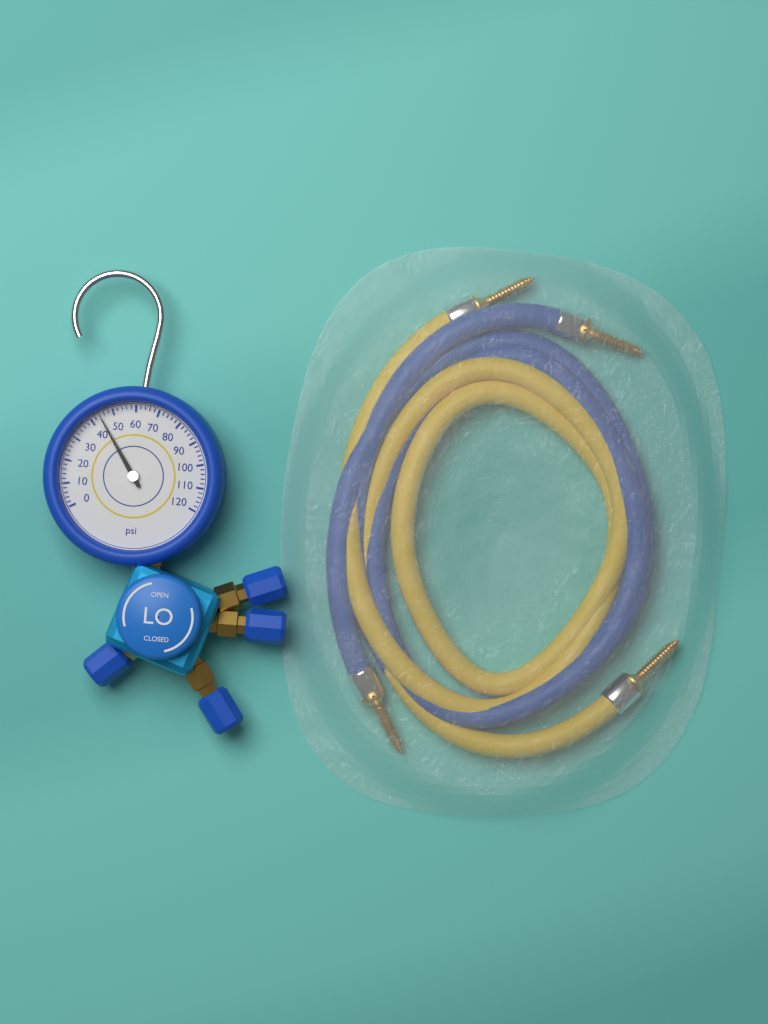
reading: 44 psi
